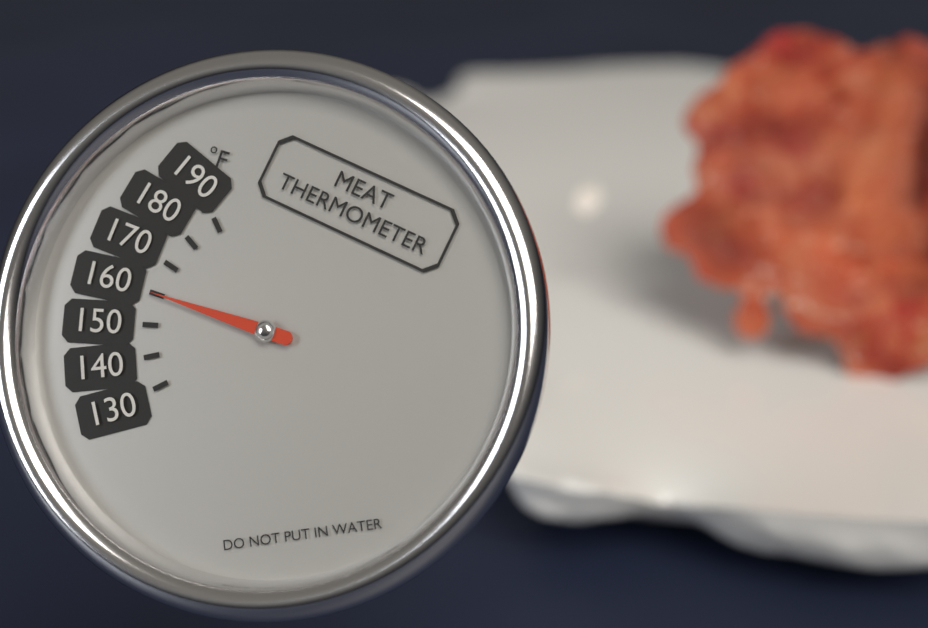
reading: 160 °F
